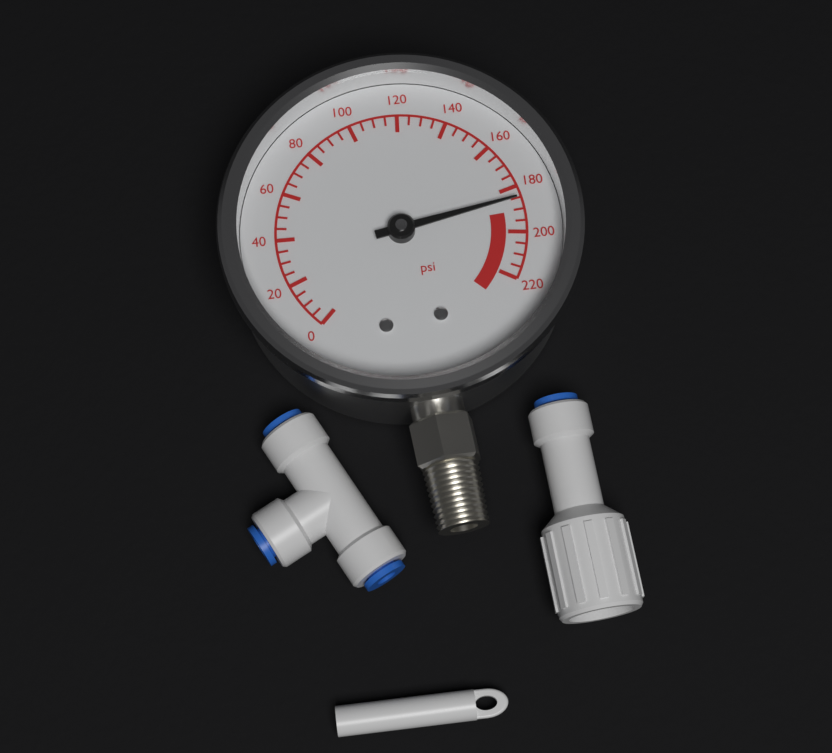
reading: 185 psi
